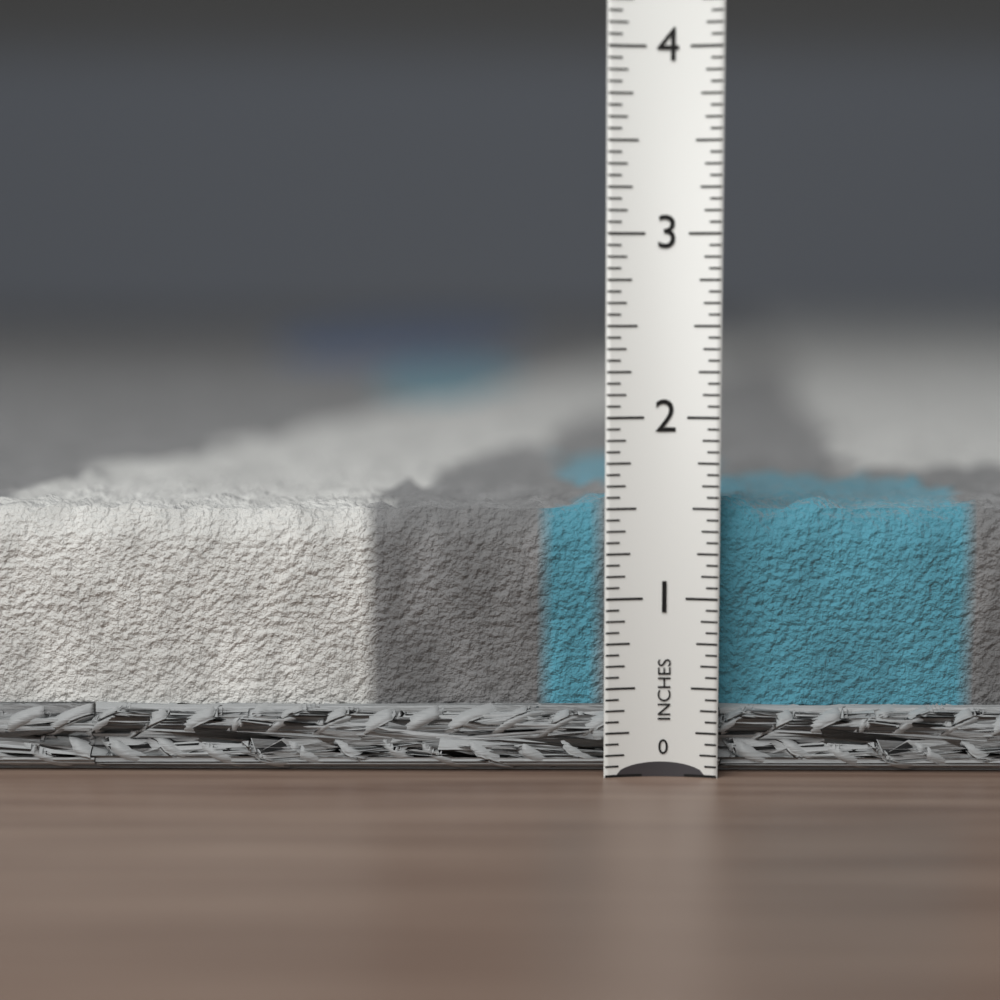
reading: 1.6250 in
